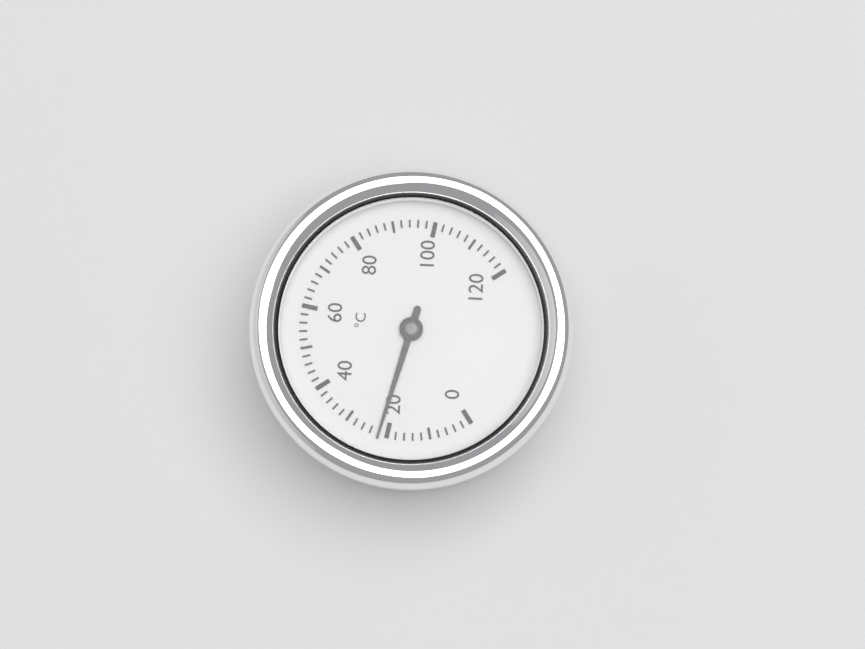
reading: 22 °C
